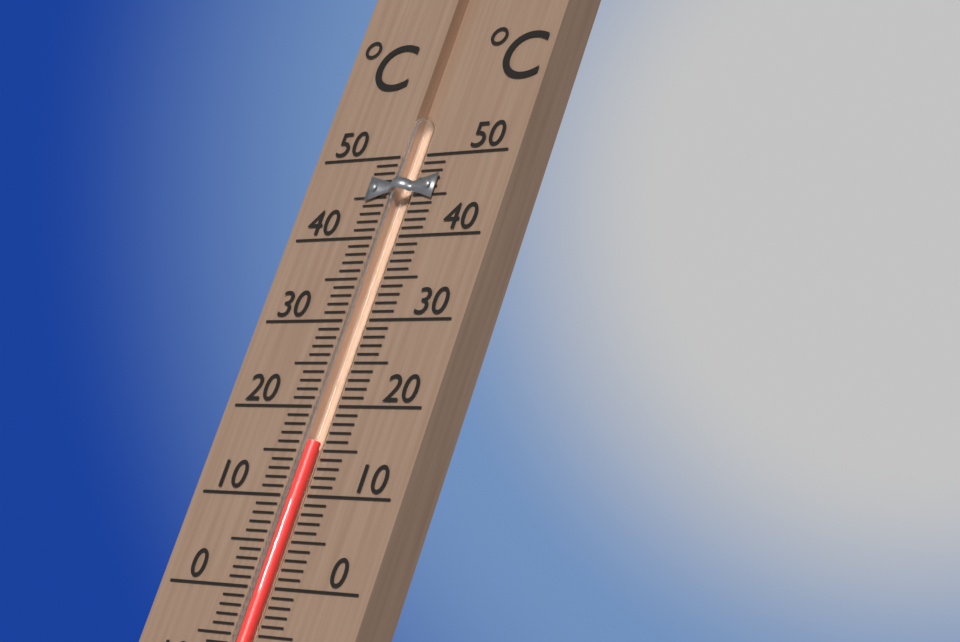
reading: 16 °C
